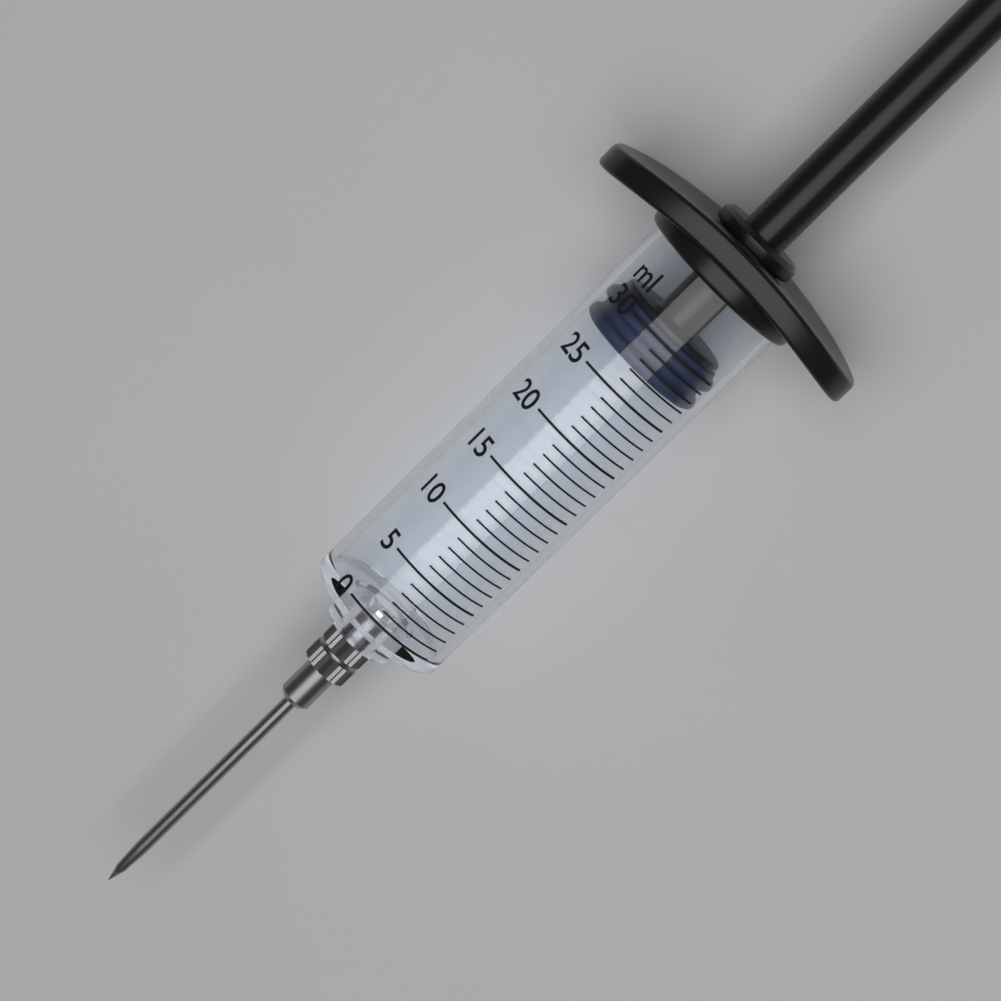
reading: 27 ml
